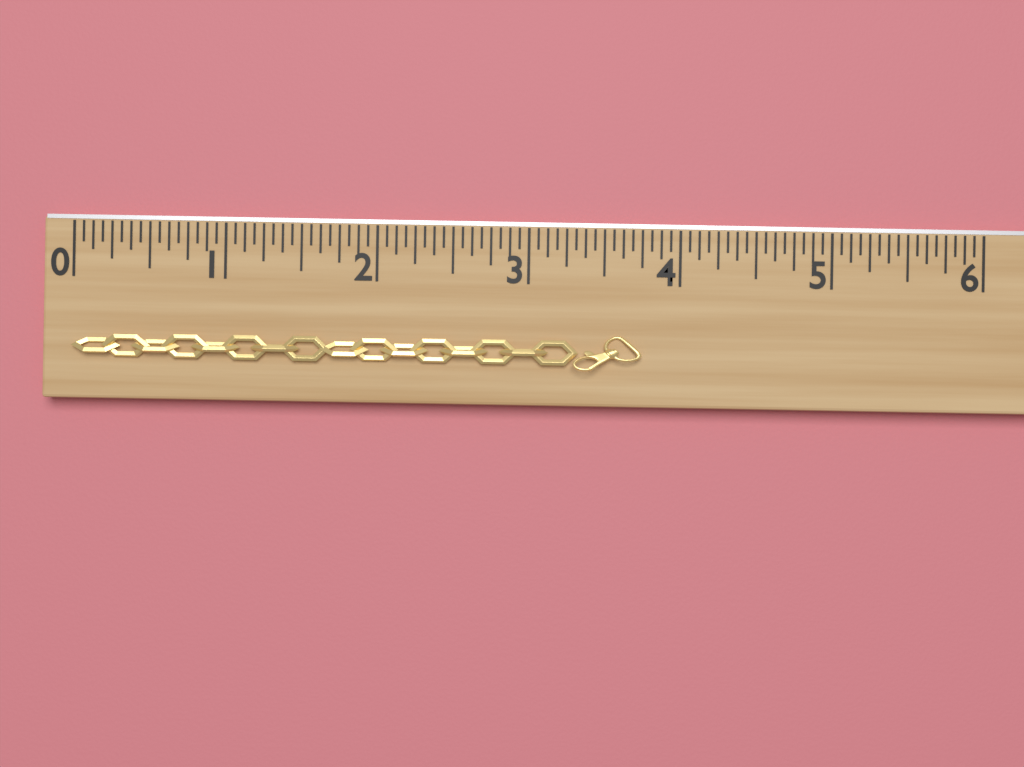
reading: 3.7500 (no unit)
